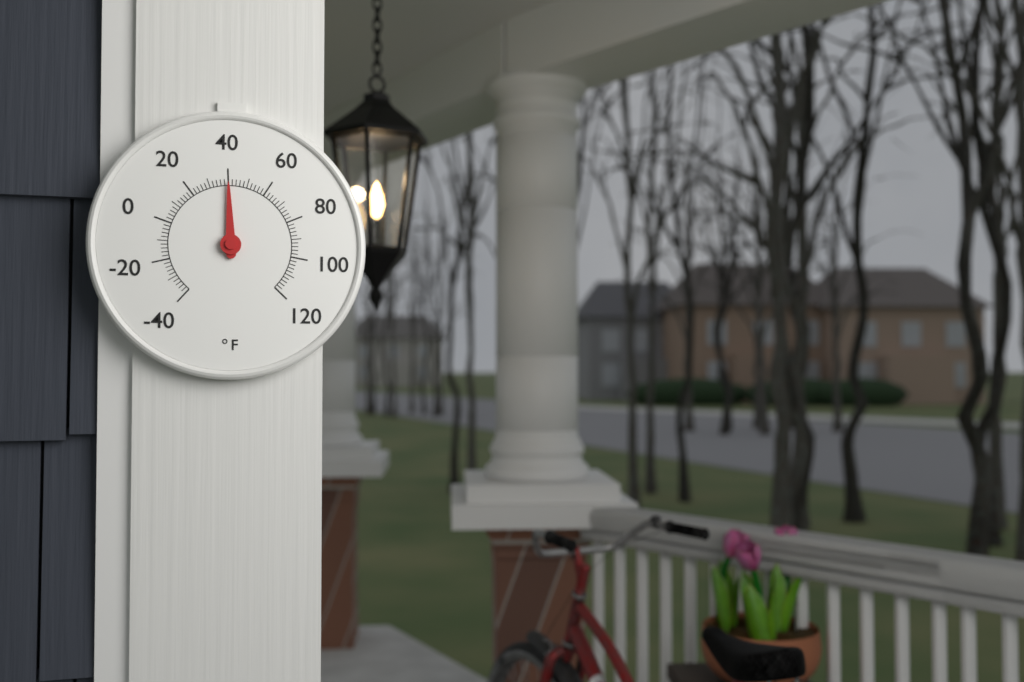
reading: 40 °F
